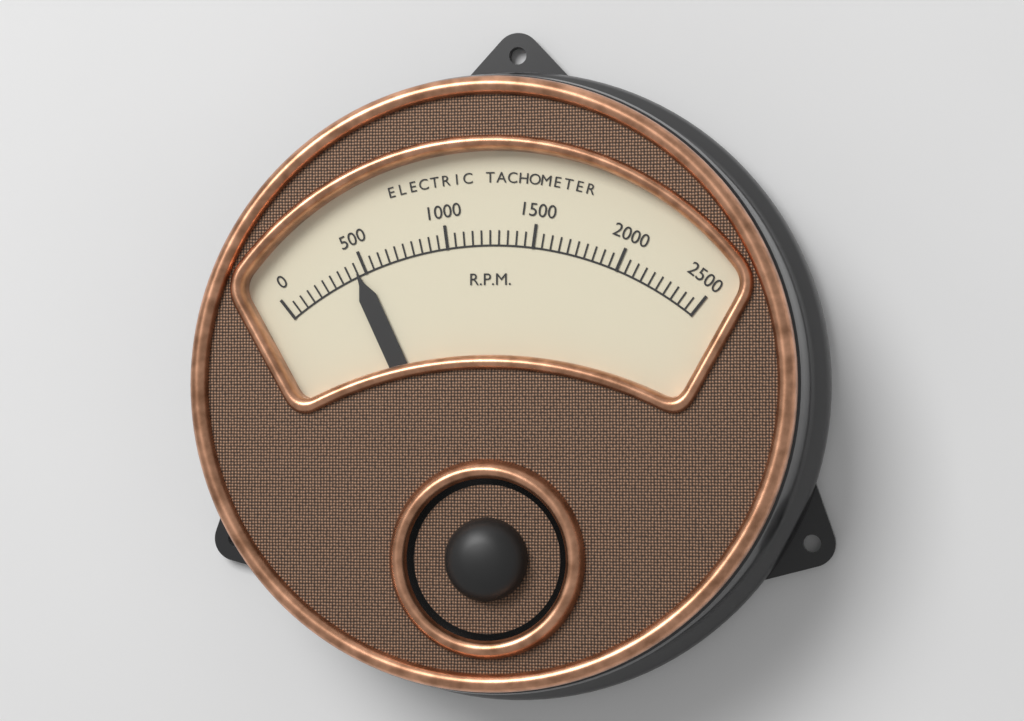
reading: 450 RPM
